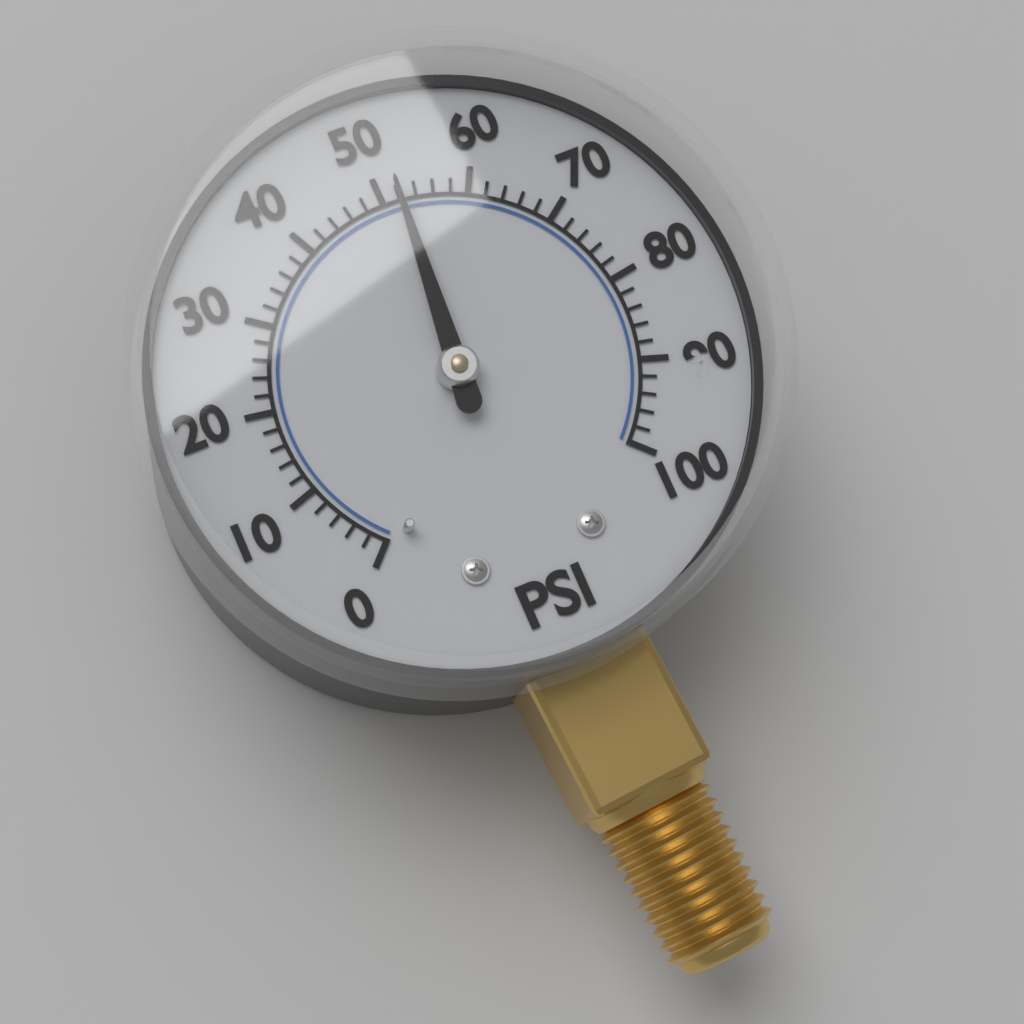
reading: 52 psi
